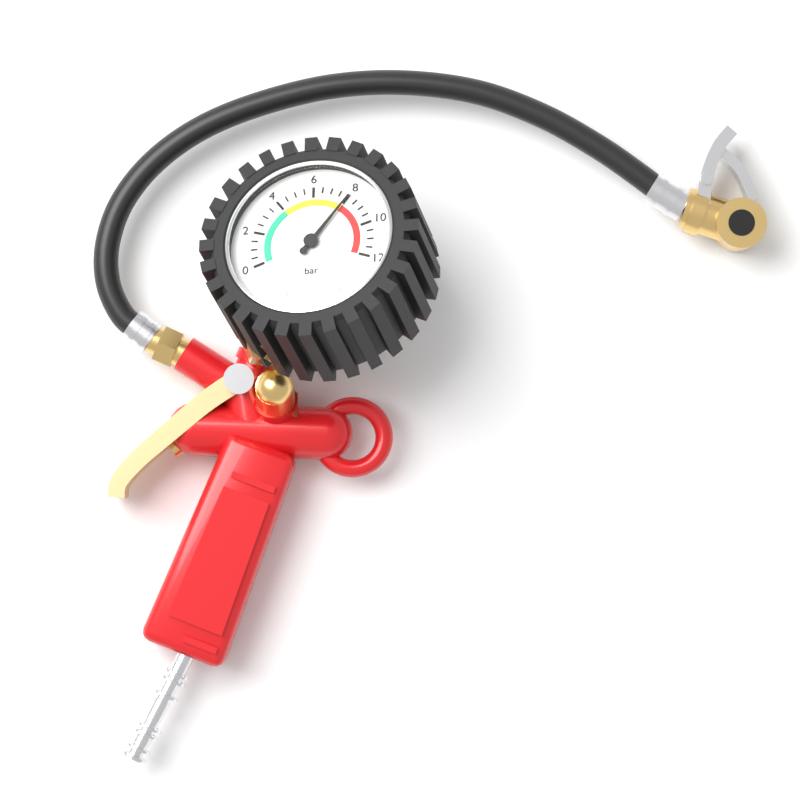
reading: 8.0 bar
